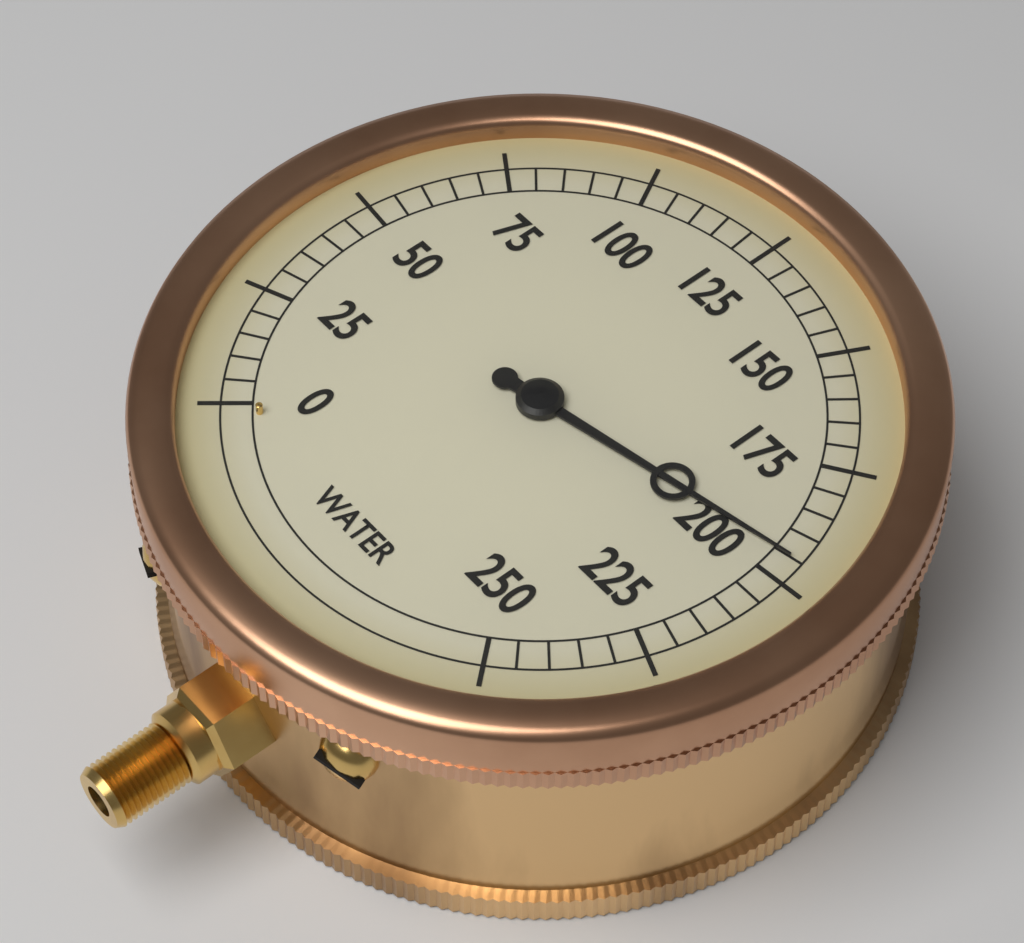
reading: 195 (no unit)
